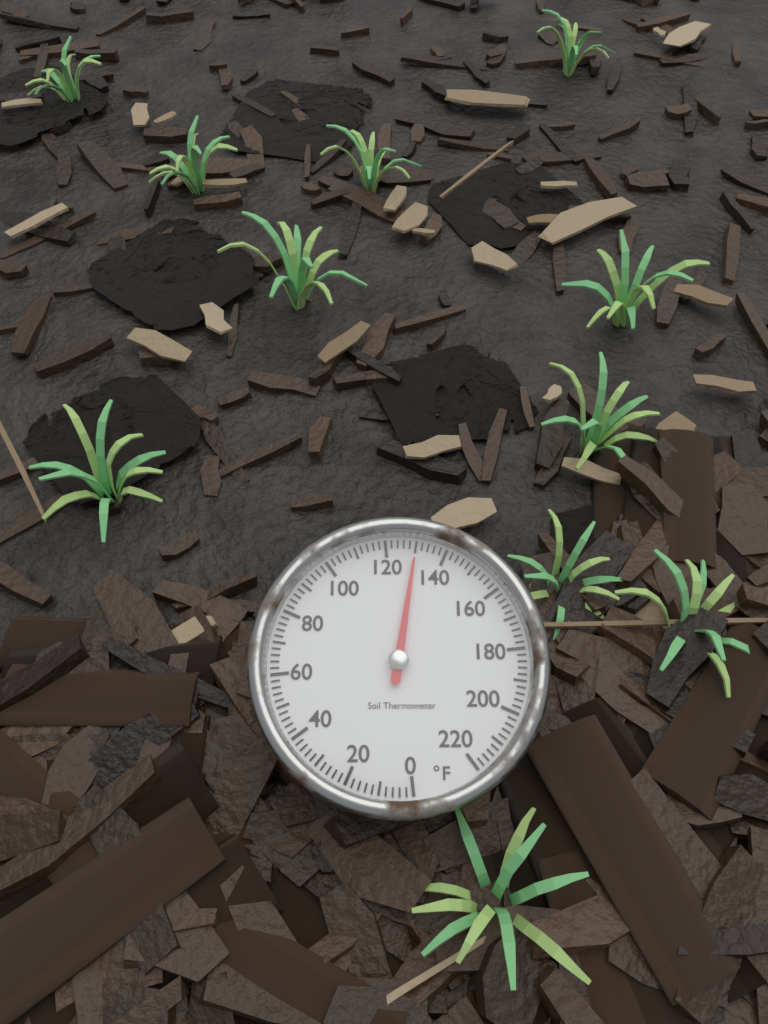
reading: 130 °F
